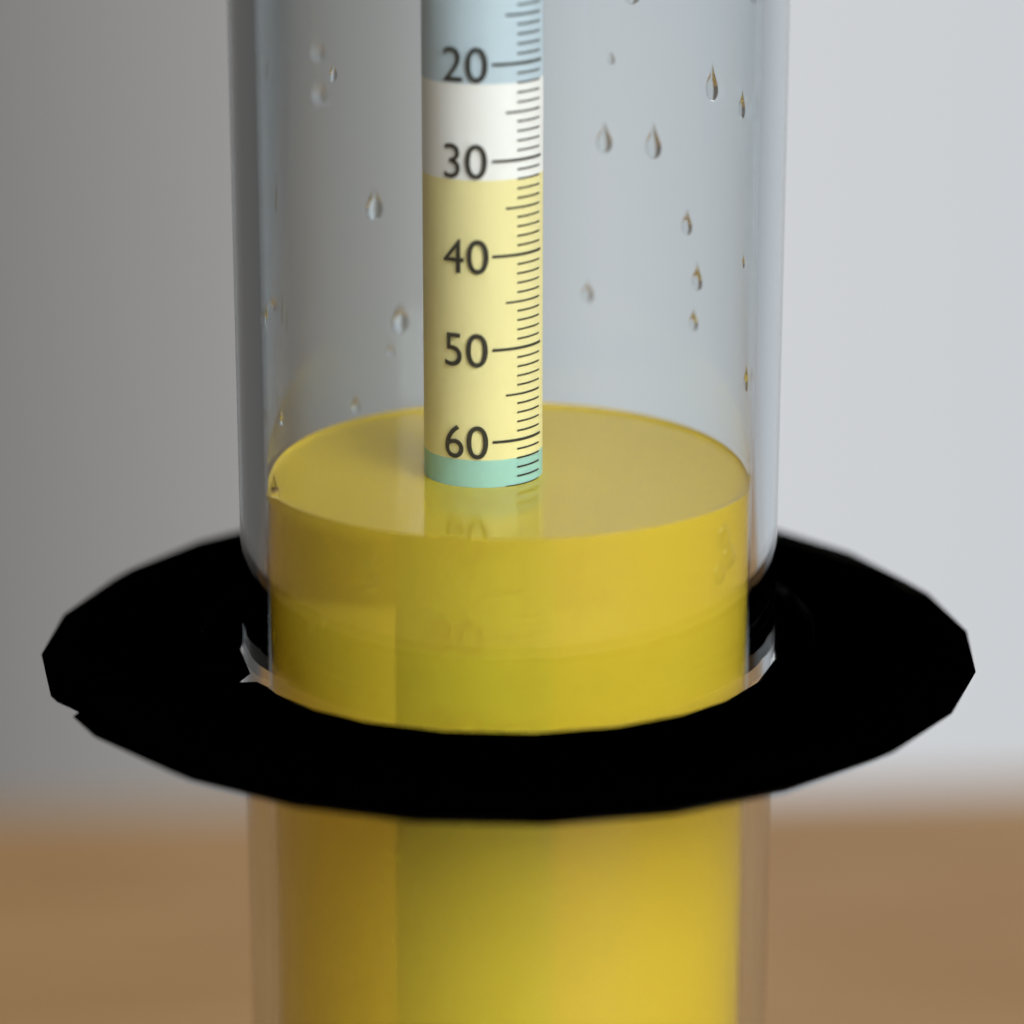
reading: 65 (no unit)
